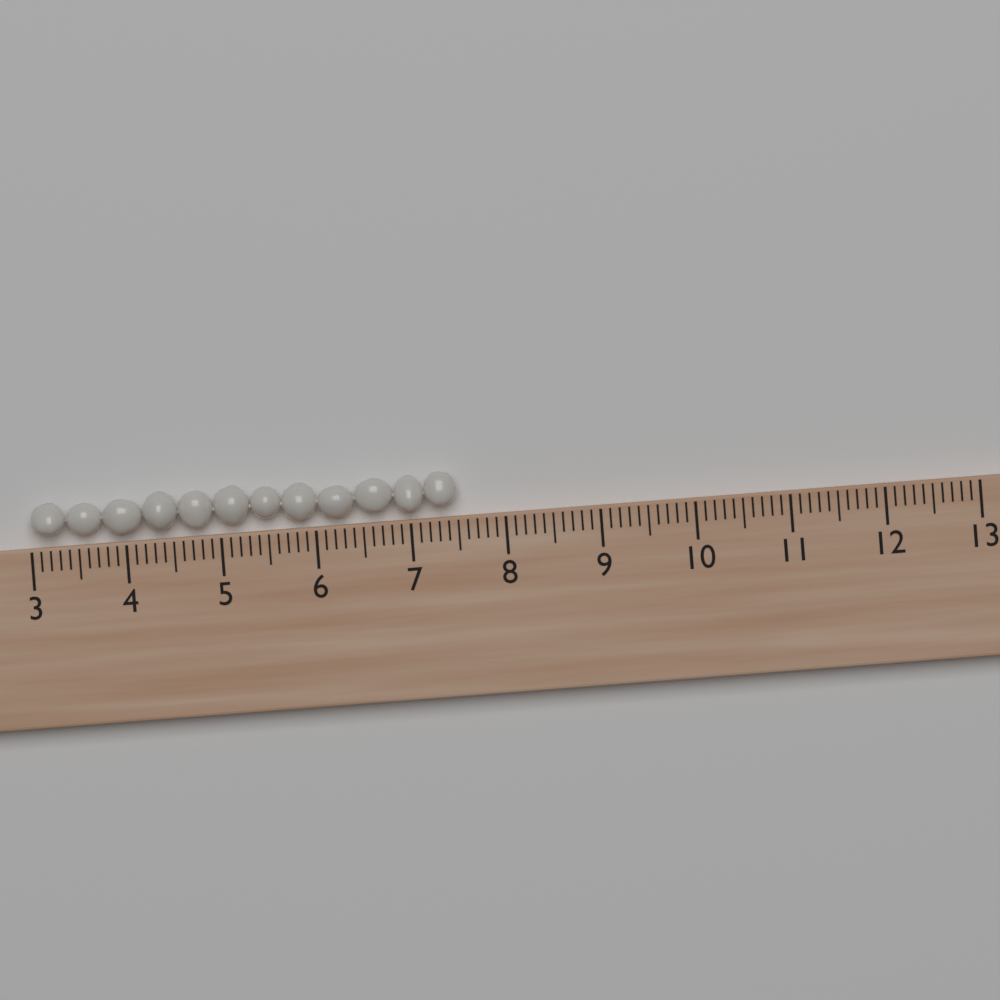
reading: 7.5 (no unit)
